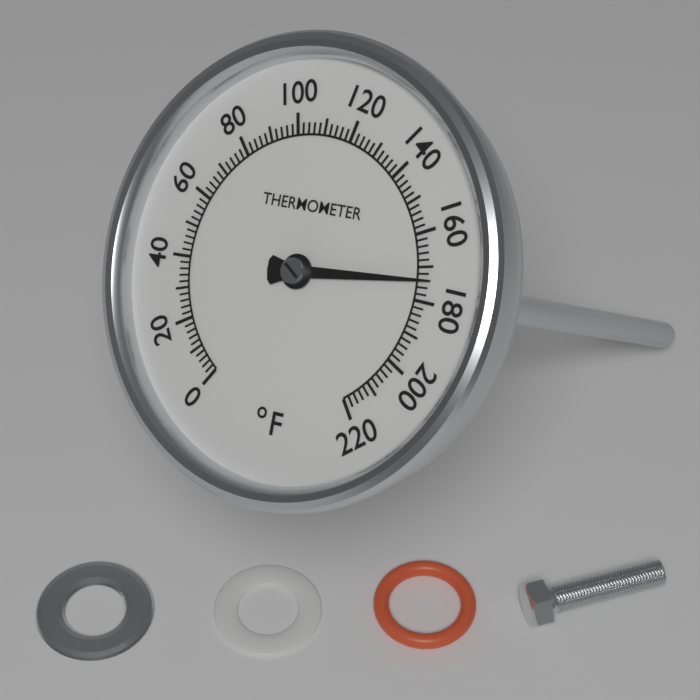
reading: 174 °F
